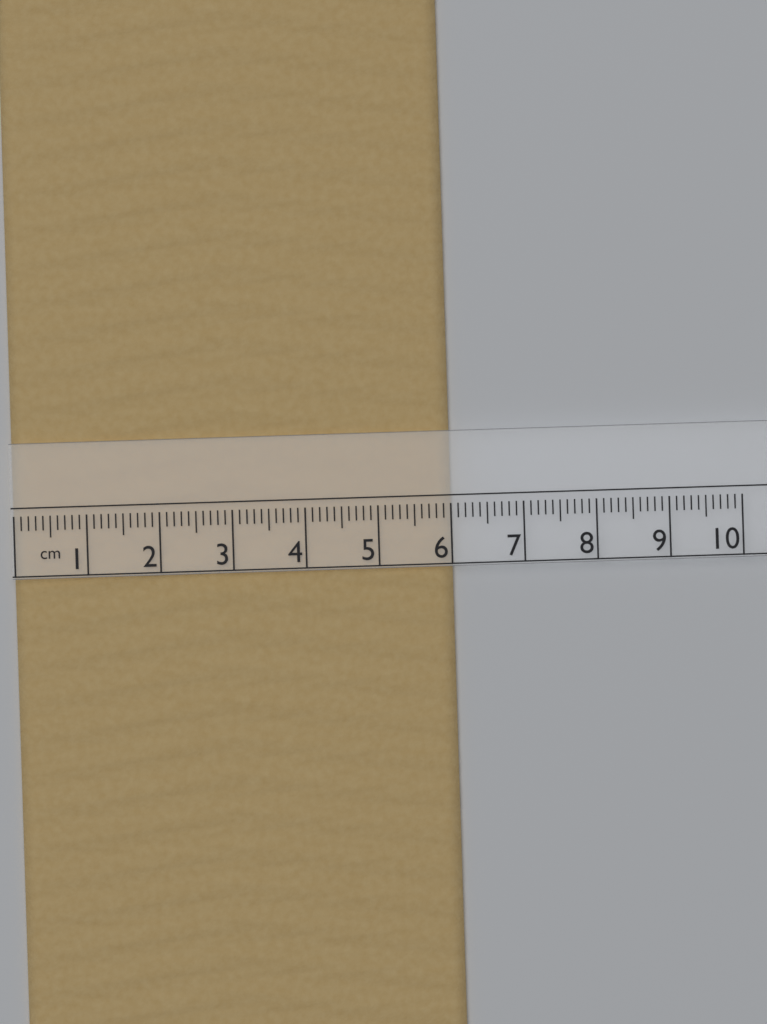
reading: 6.0 cm
